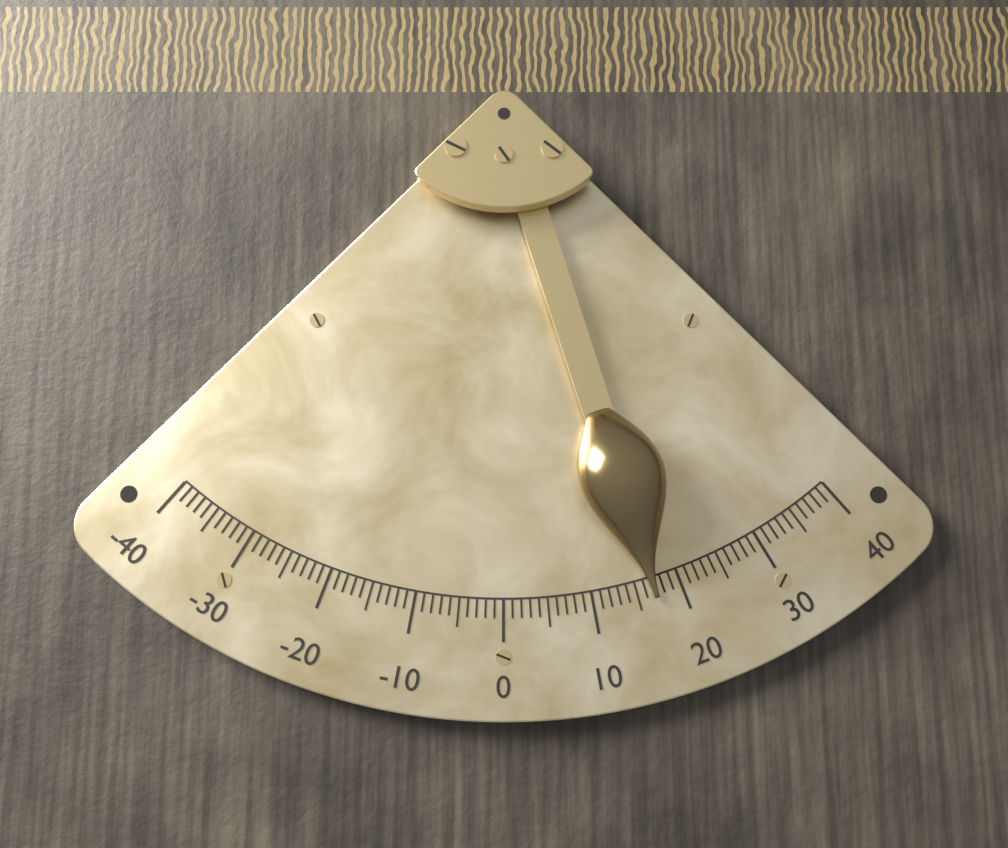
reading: 17 (no unit)
